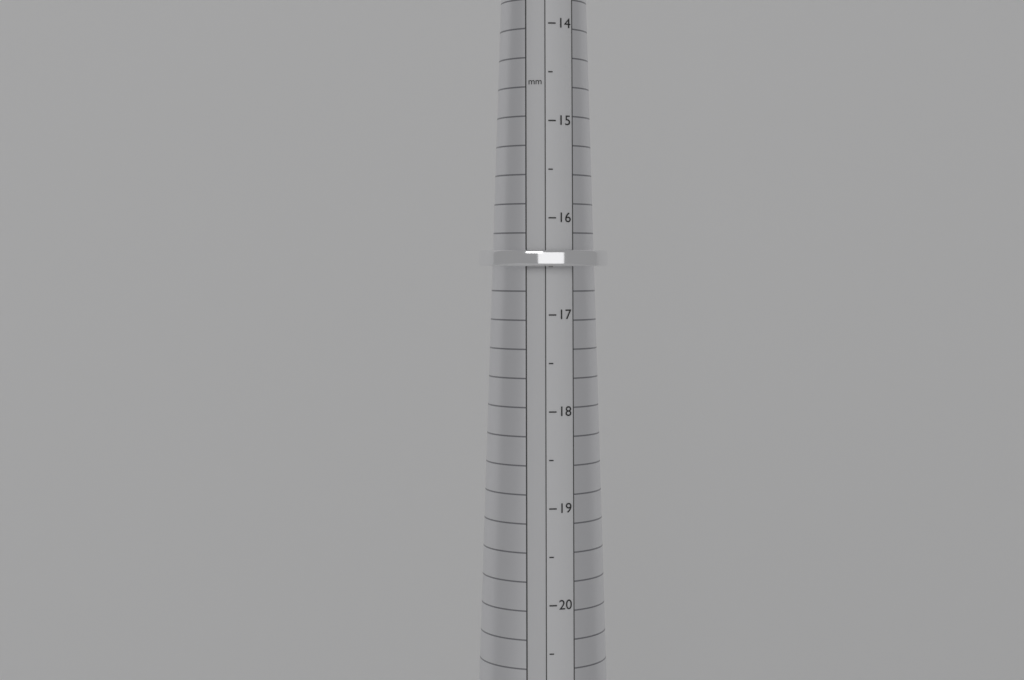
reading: 16.5 mm
